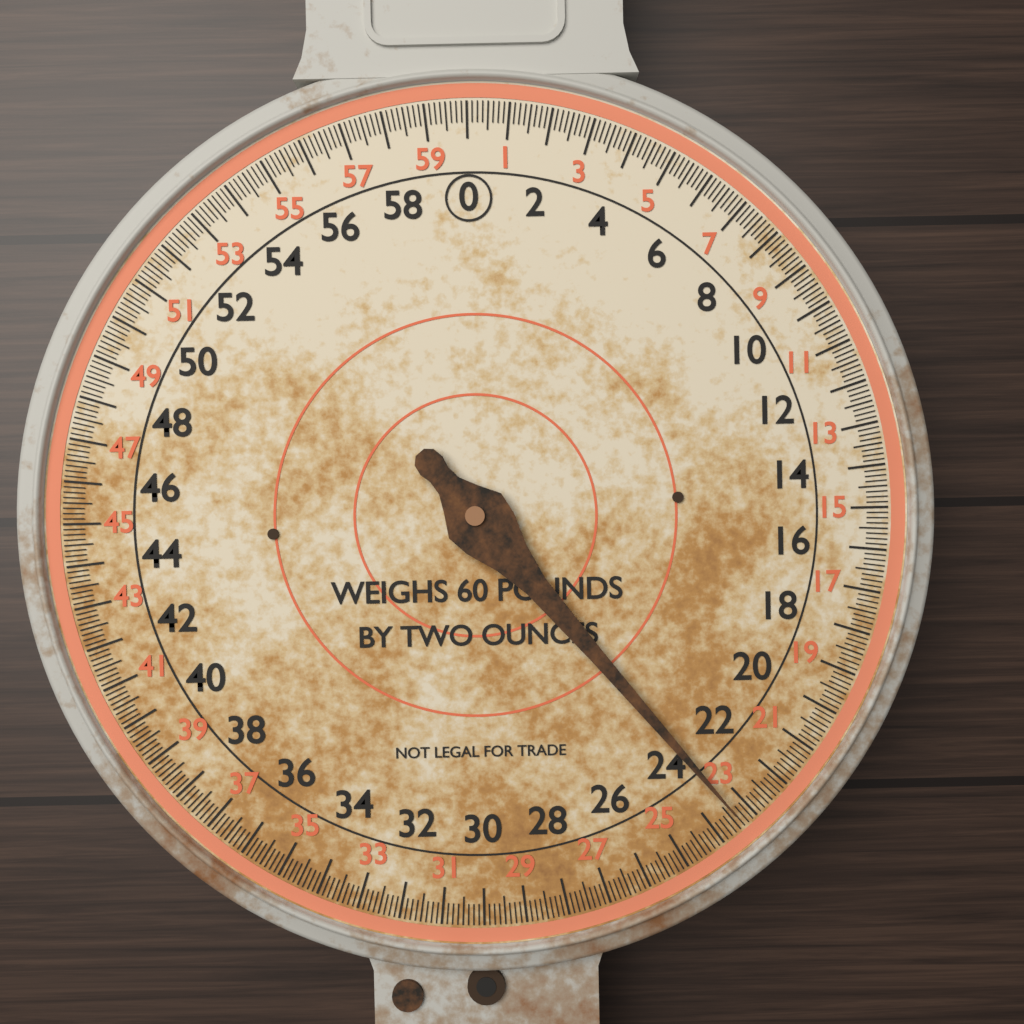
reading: 23.375 lb
